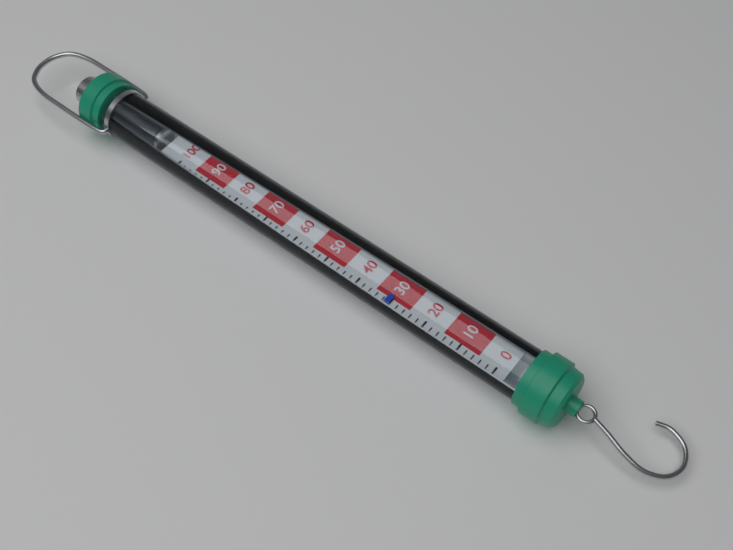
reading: 30 (no unit)
